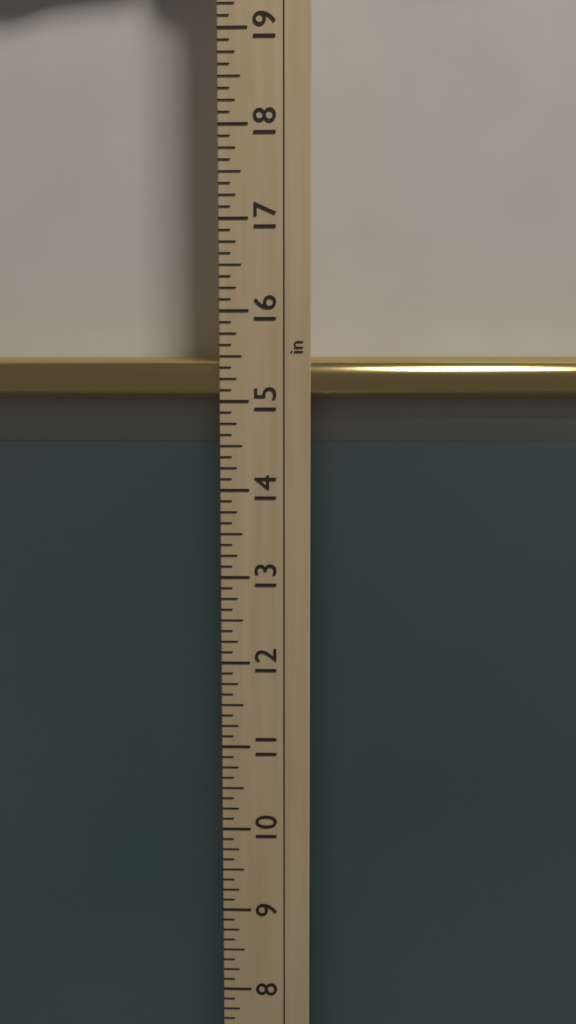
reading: 15.500 in
